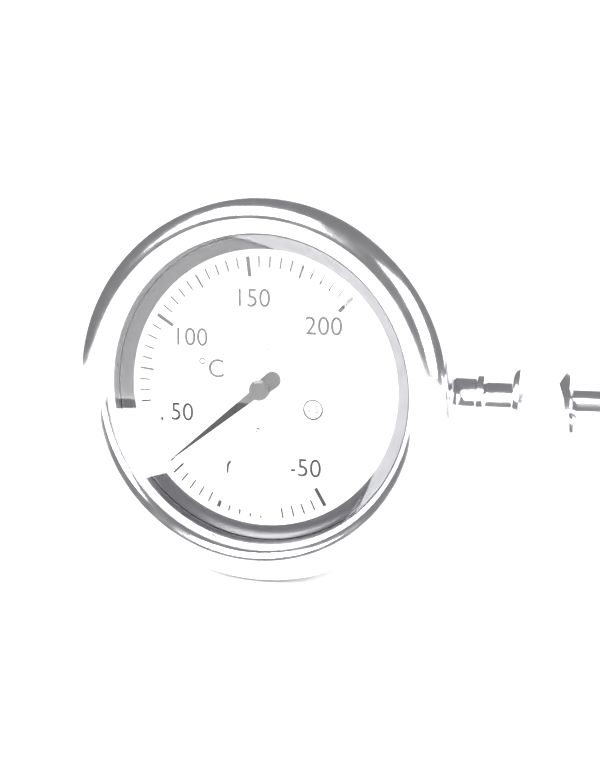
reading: 30 °C
